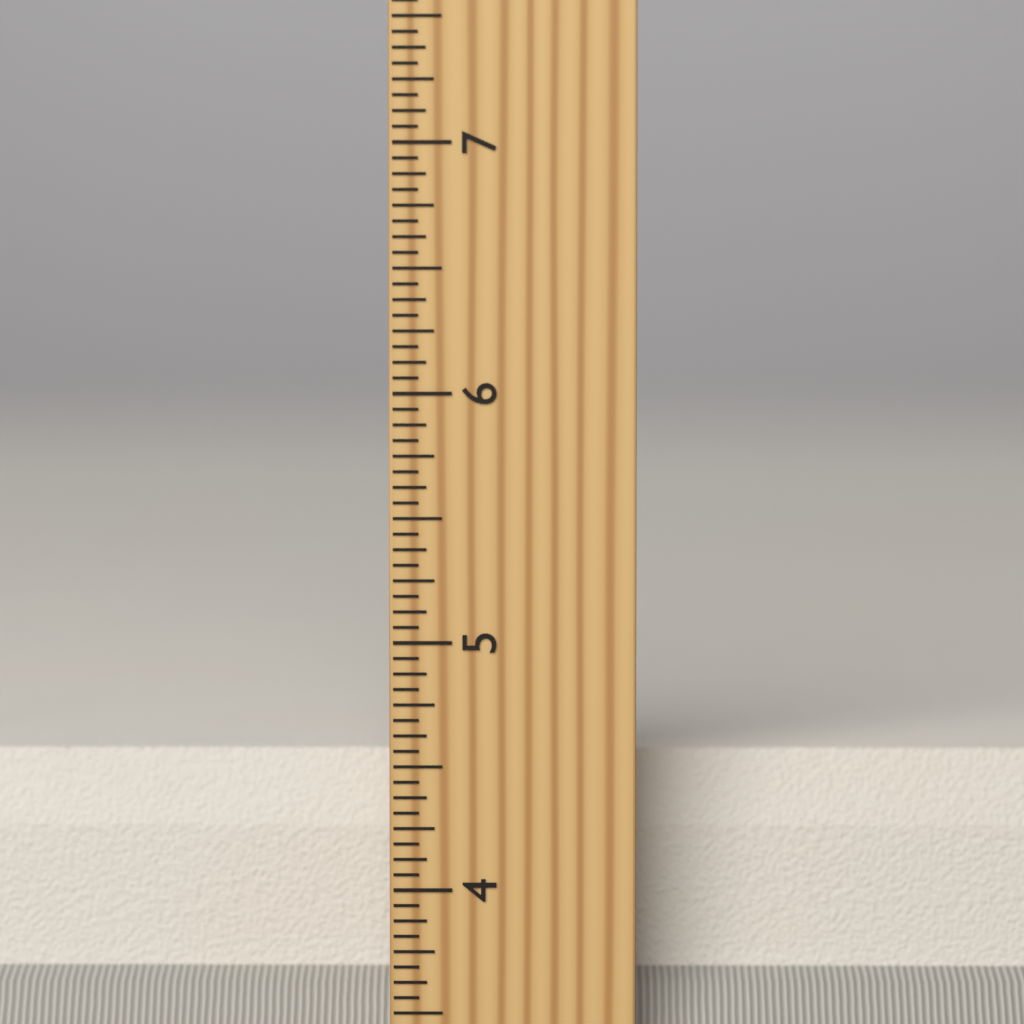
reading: 4.5000 inch
